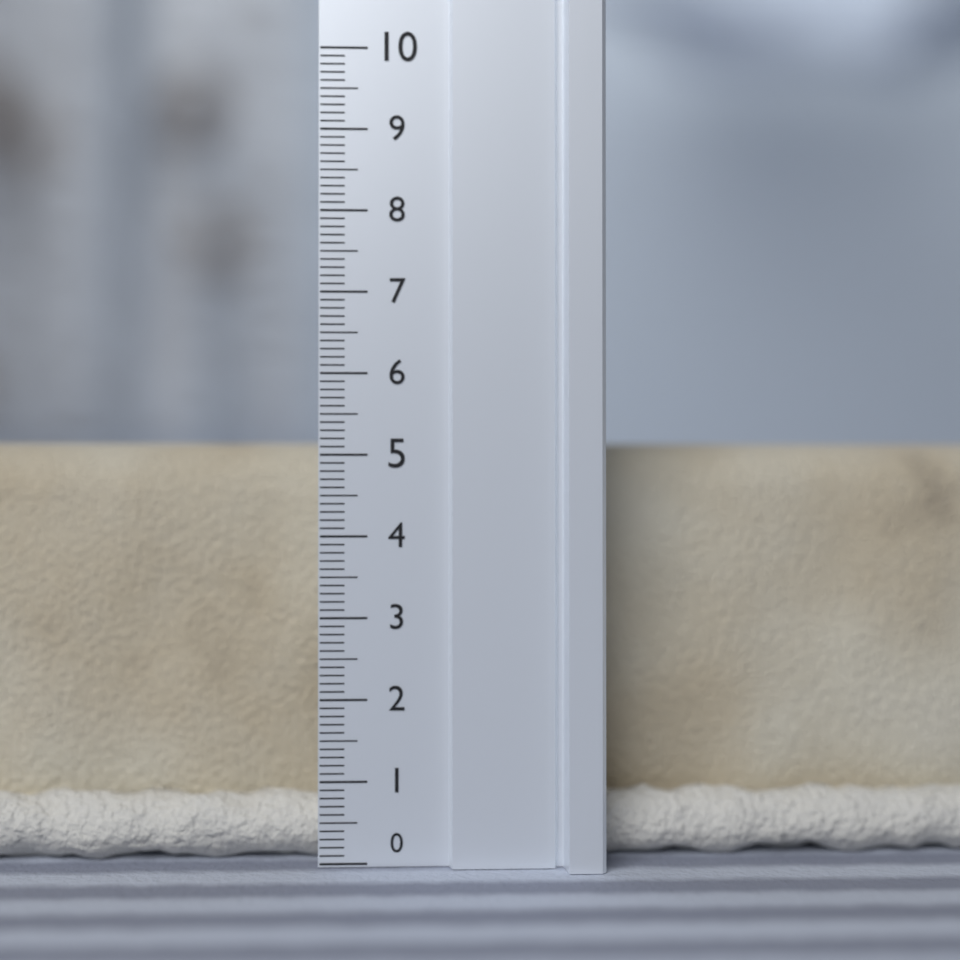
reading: 5.2 (no unit)
